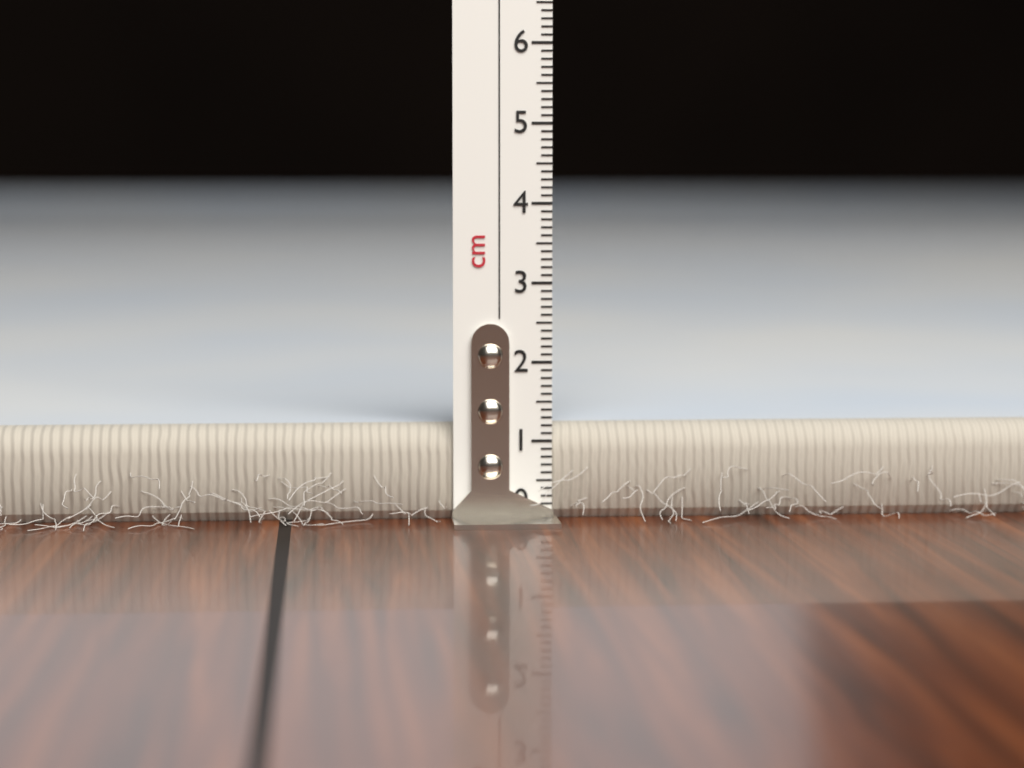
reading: 1.2 cm
